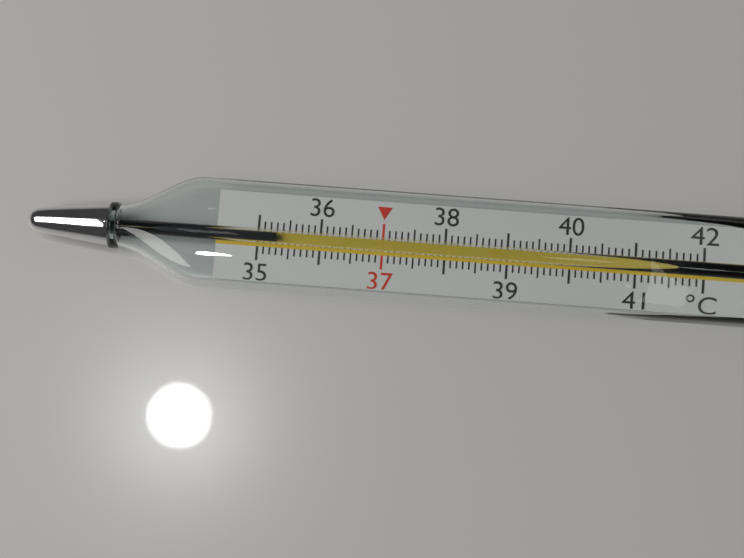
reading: 35.3 °C
